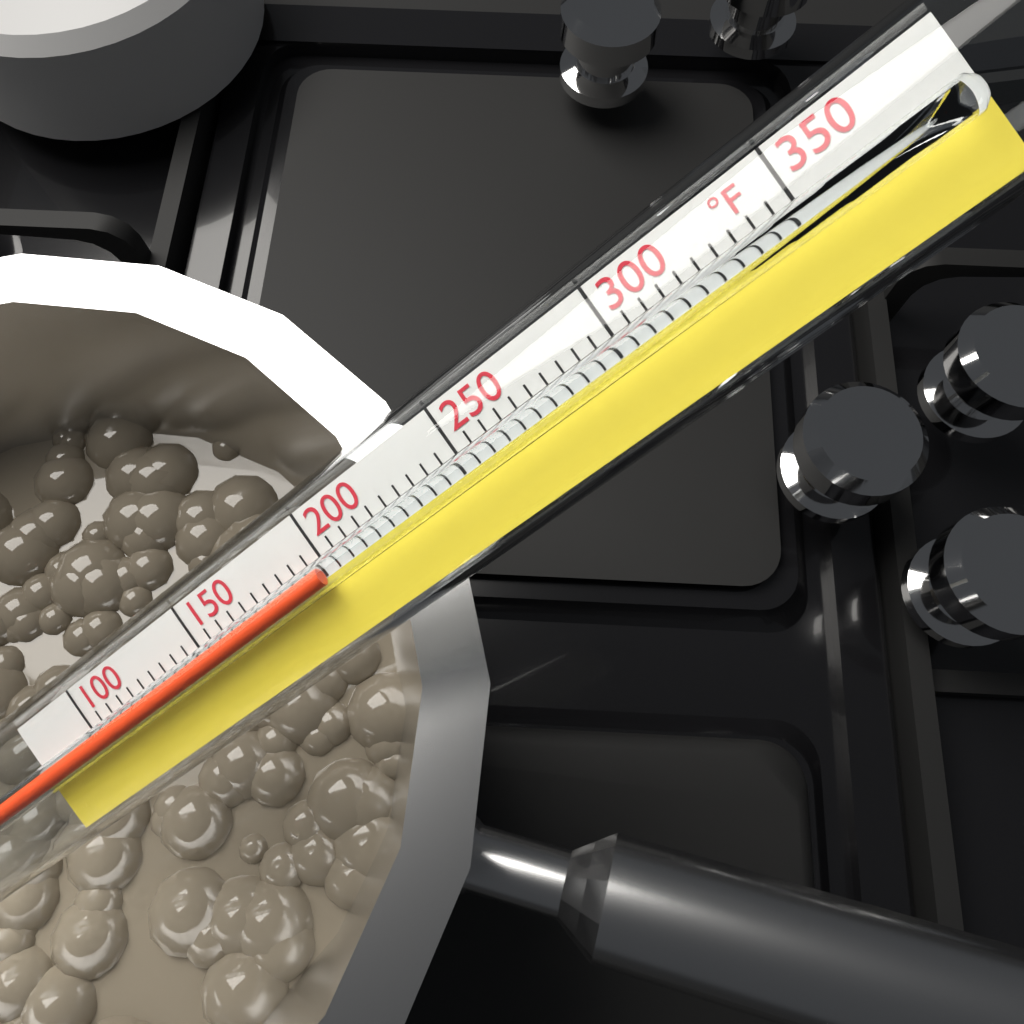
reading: 200 °F
